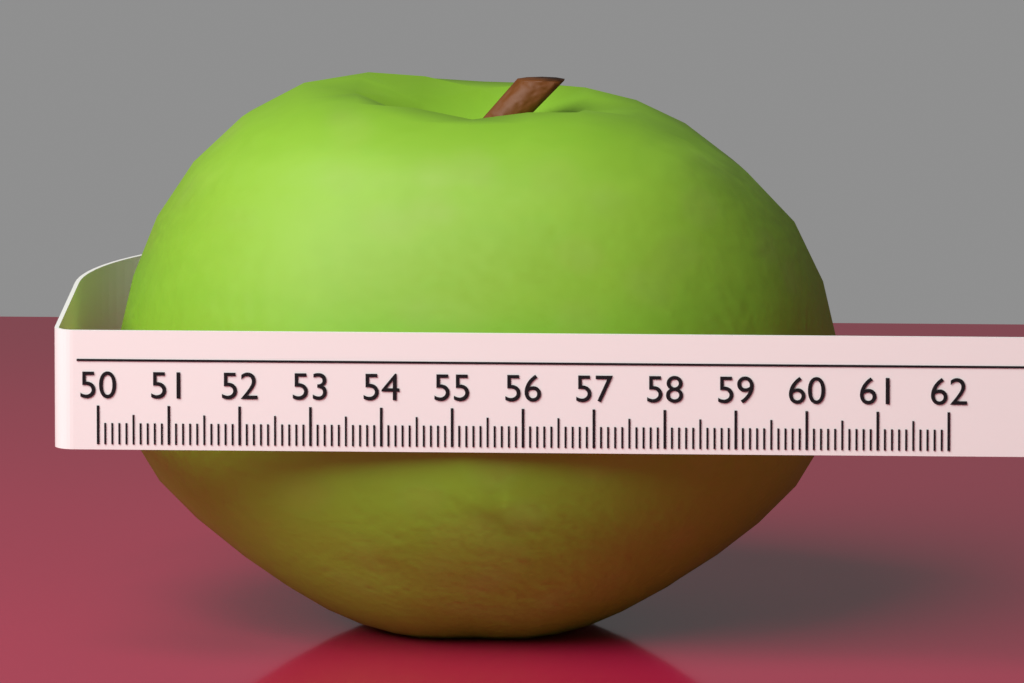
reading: 60.3 (no unit)
